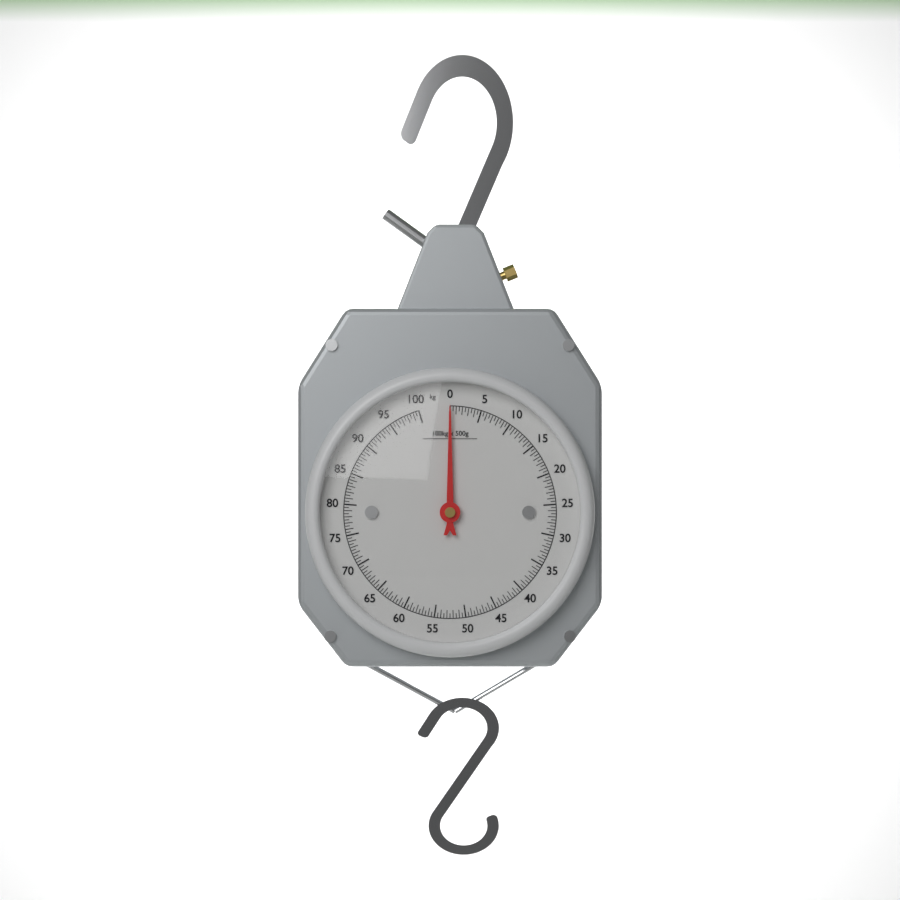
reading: 0.0 kg
